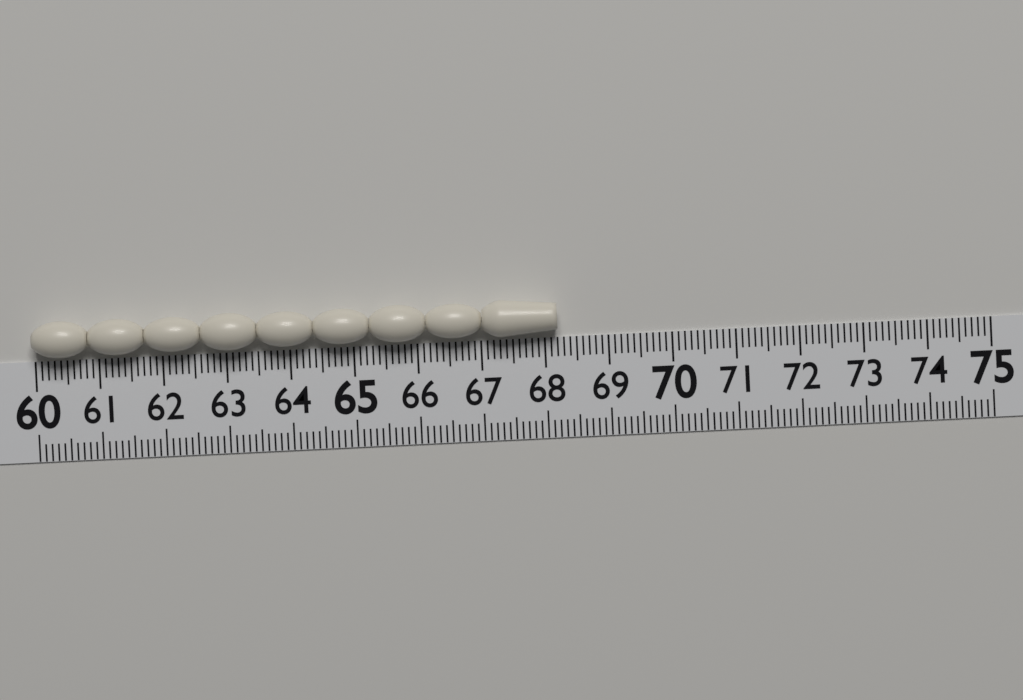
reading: 68.2 (no unit)
